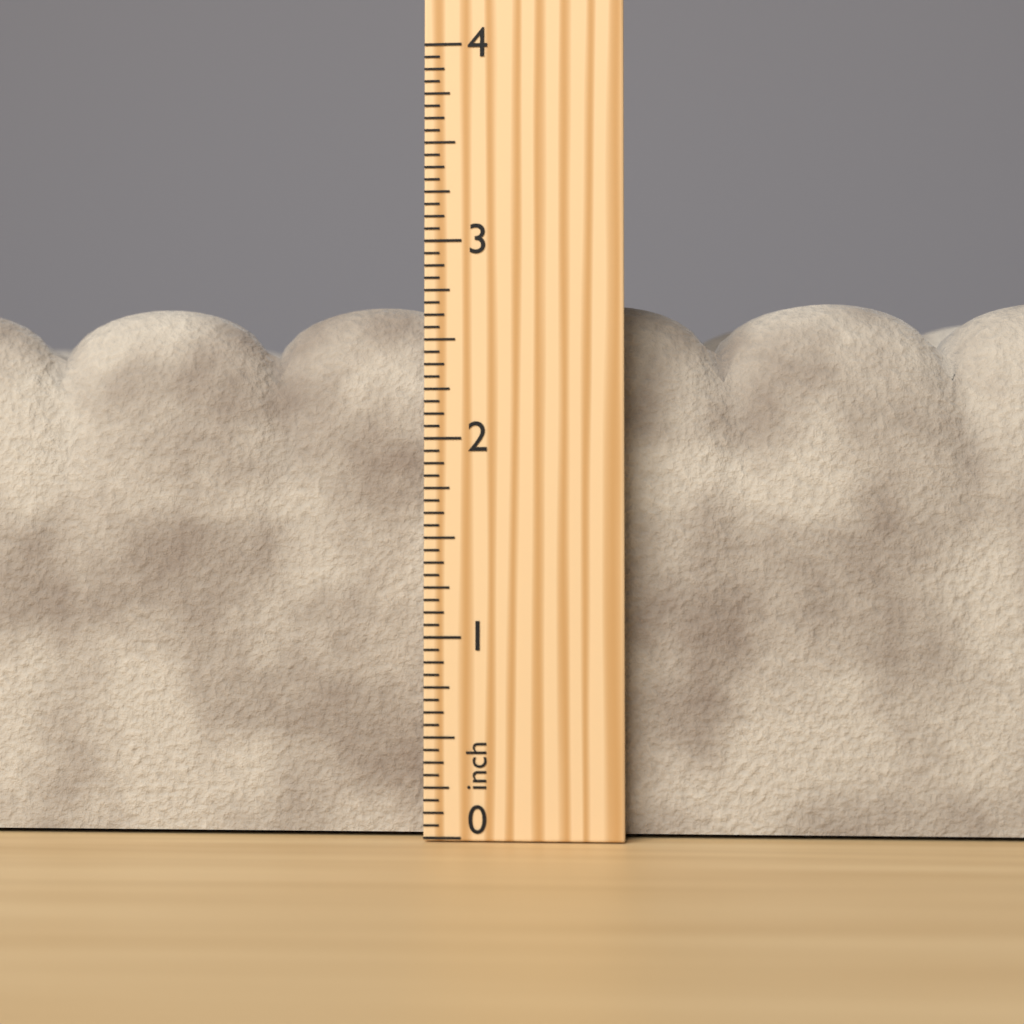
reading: 2.7500 inch
